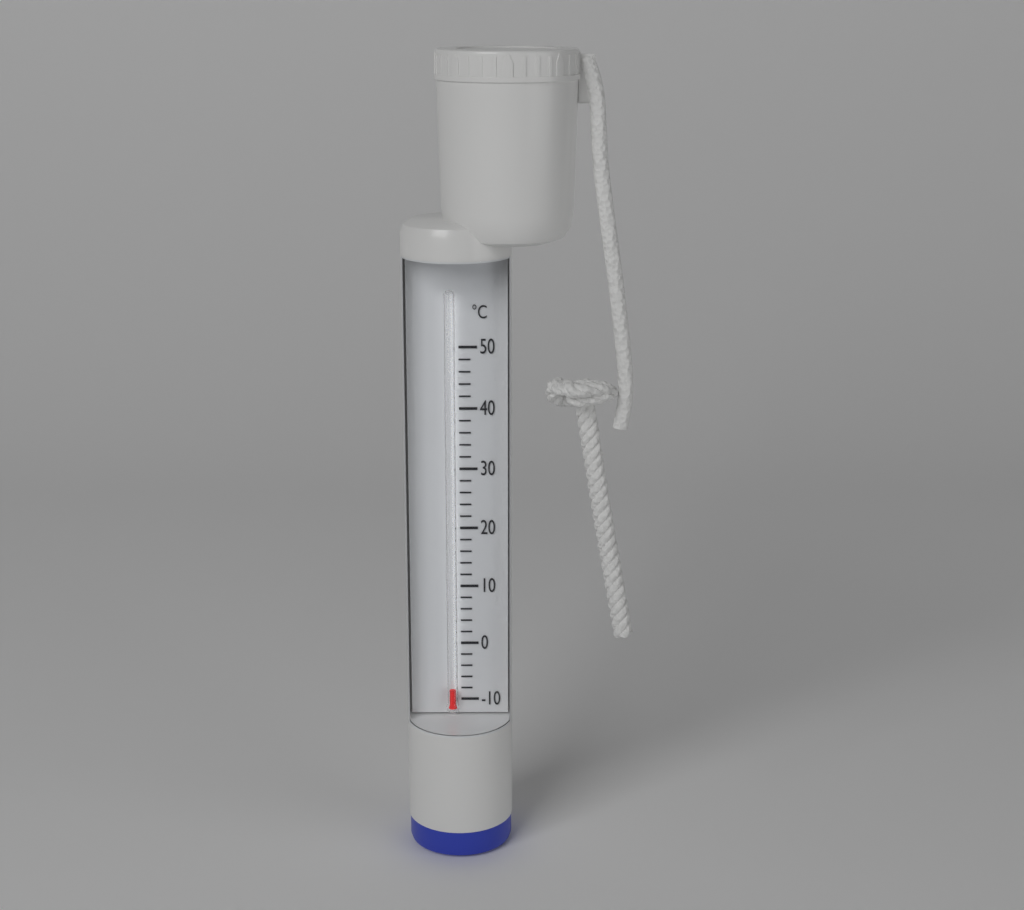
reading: -8 °C
